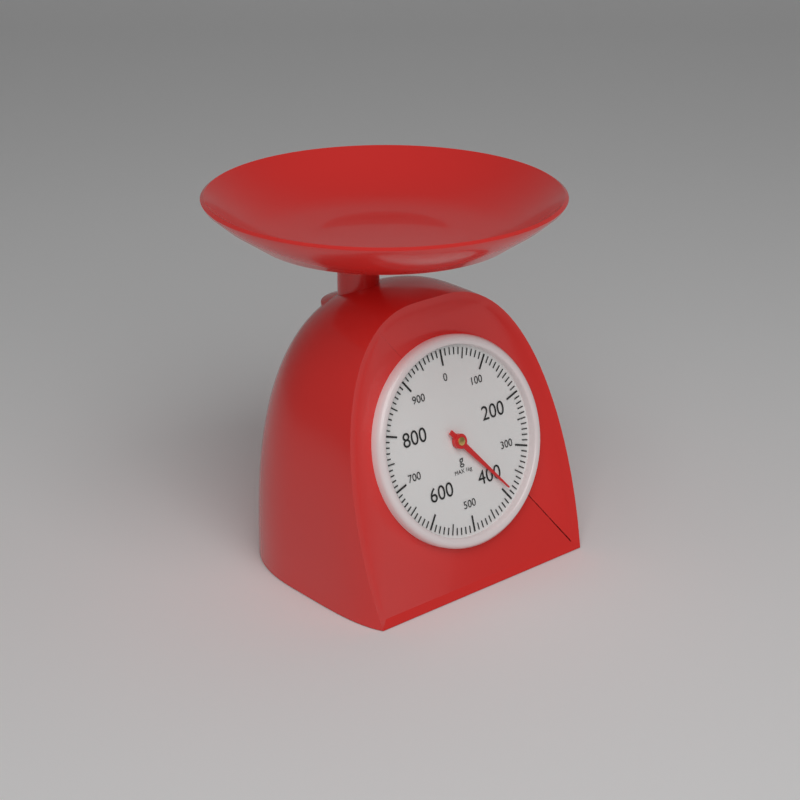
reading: 390 g
